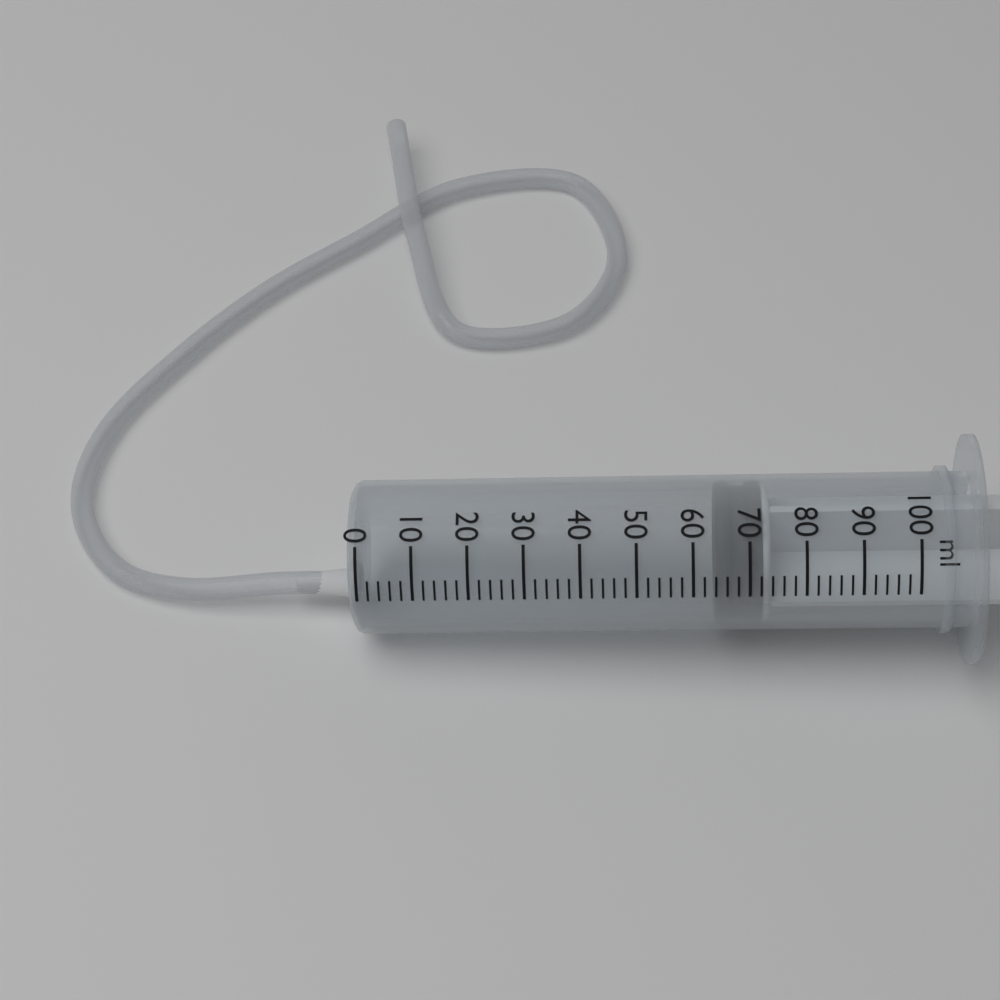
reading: 64 ml
